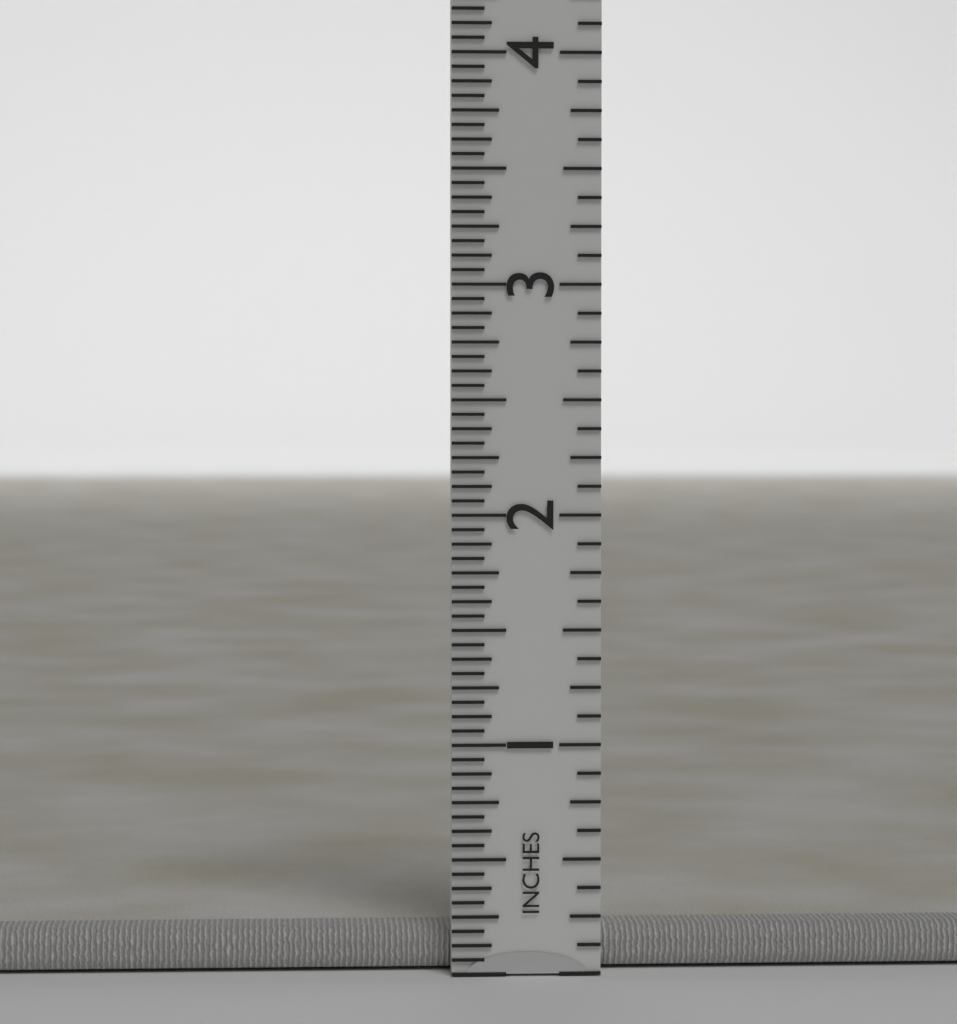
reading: 0.1875 in
